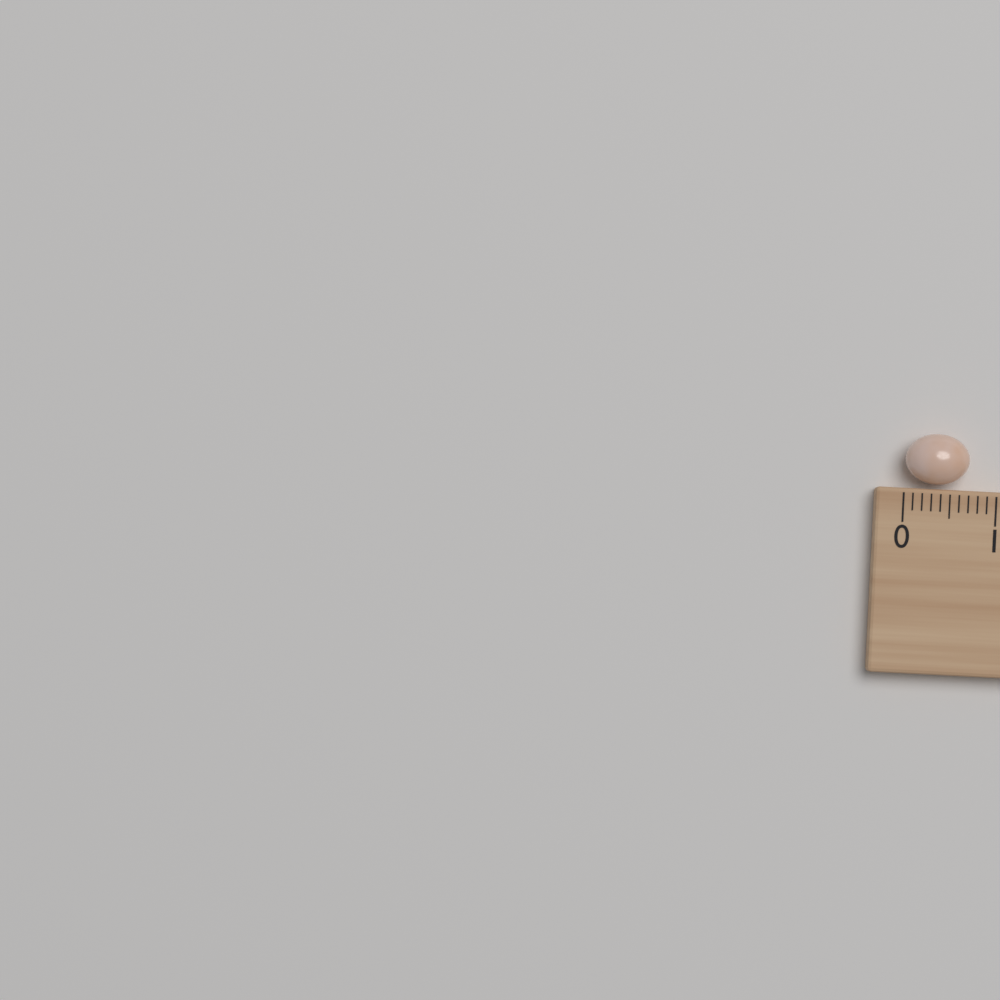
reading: 0.7 cm
